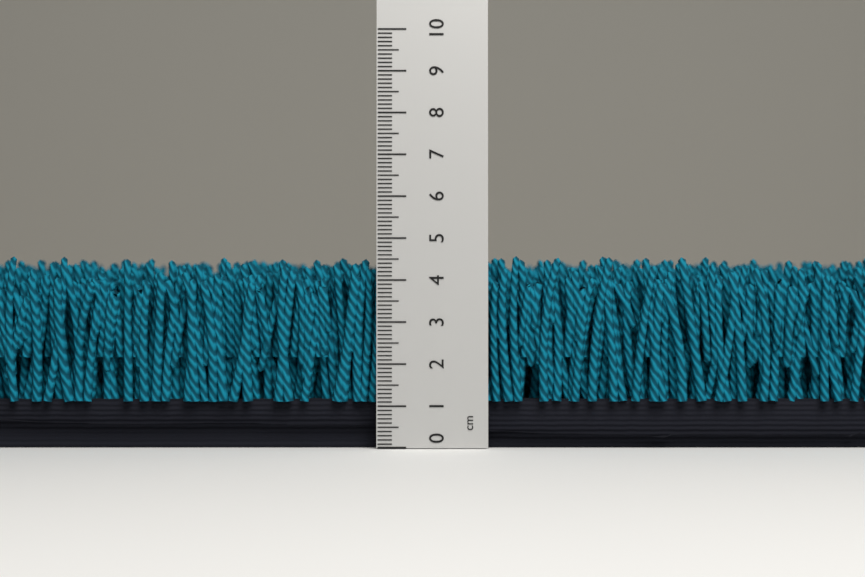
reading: 4.6 cm
